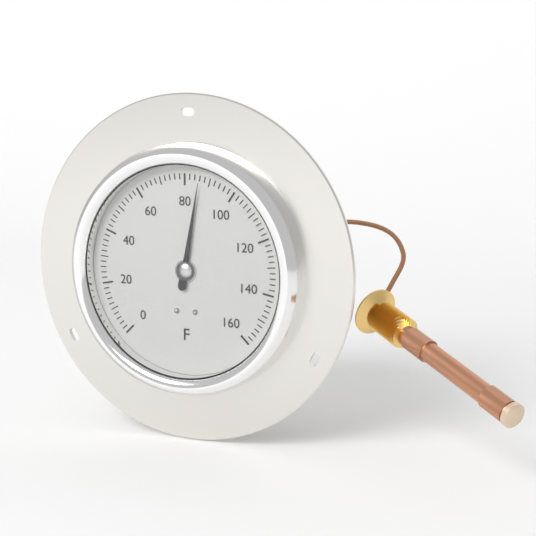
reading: 86 °F
